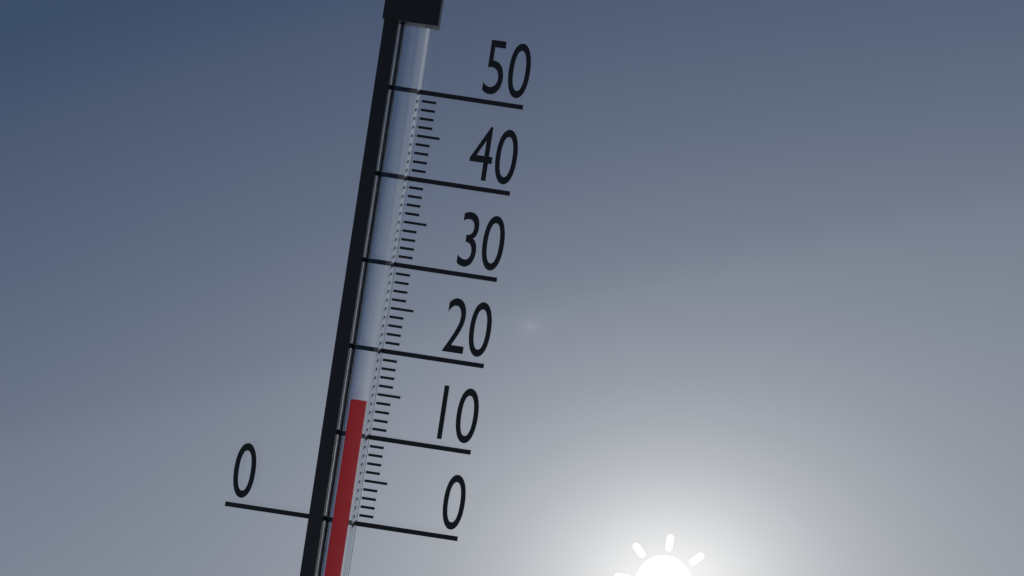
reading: 14 (no unit)
